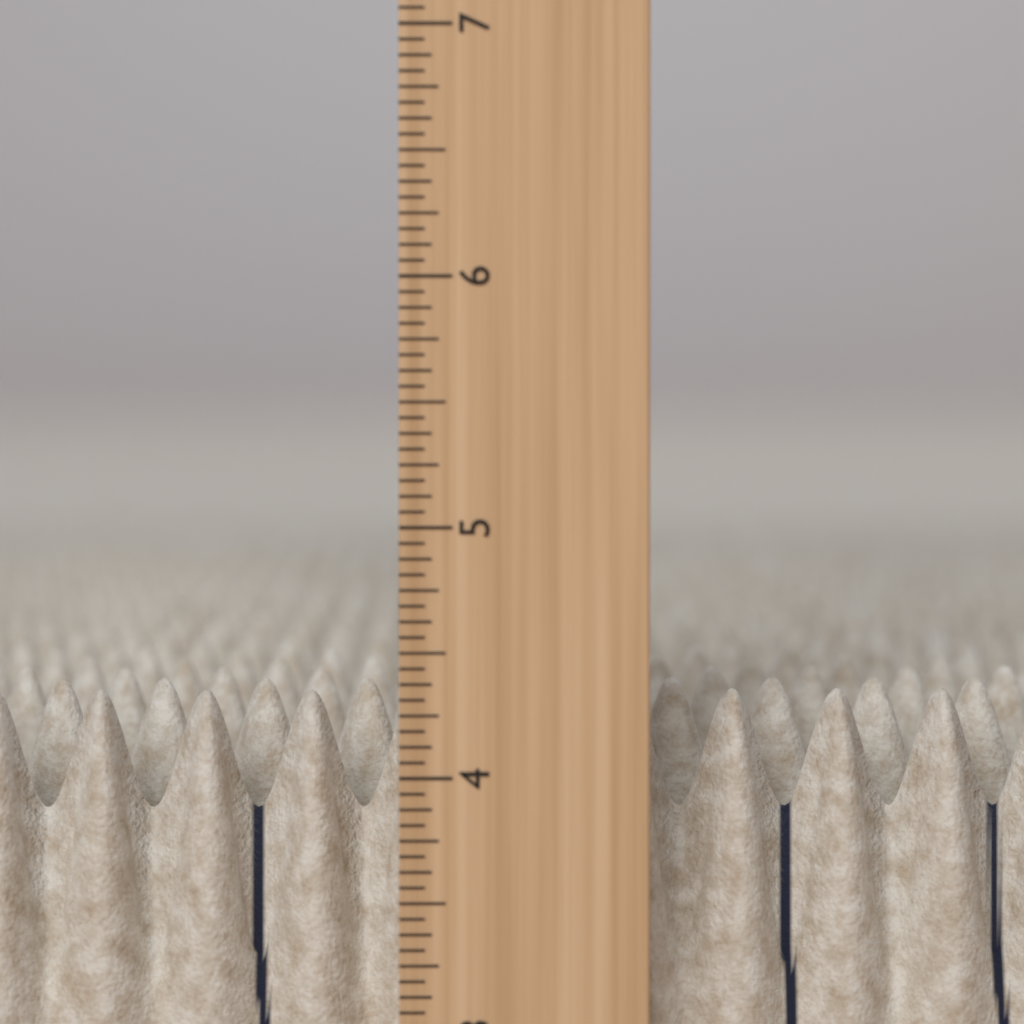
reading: 4.3125 in
